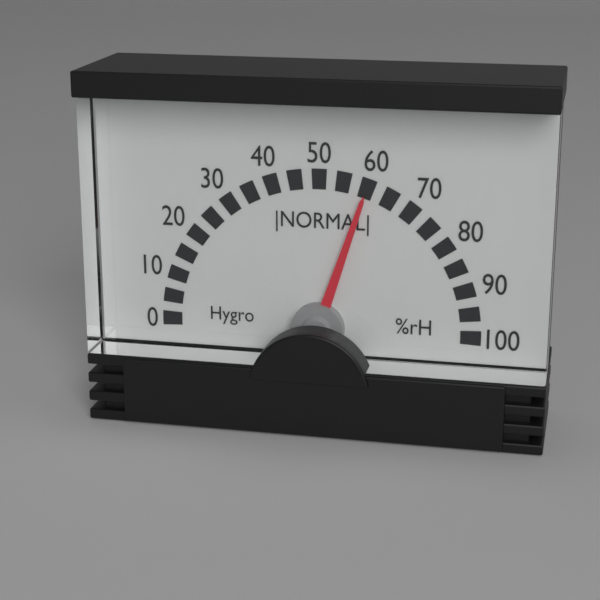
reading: 60 %rH
